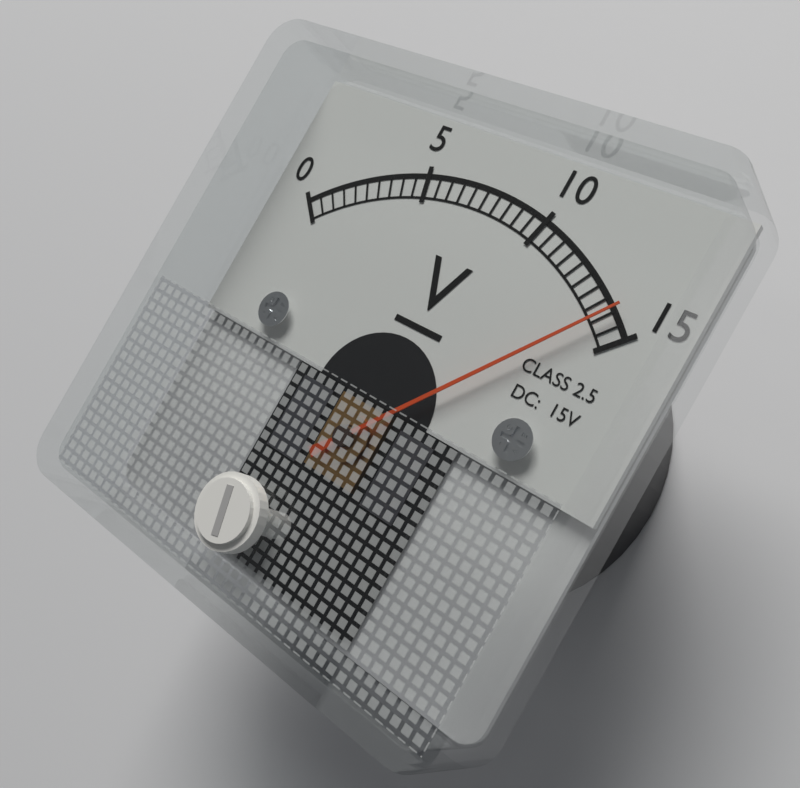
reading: 14.0 V
